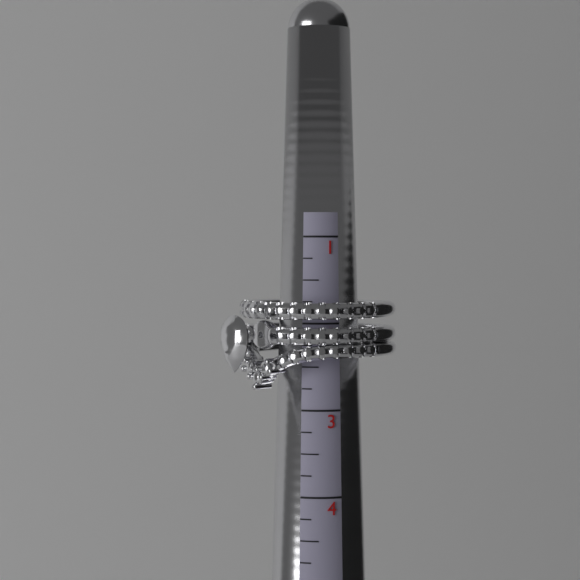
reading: 2.75 (no unit)
